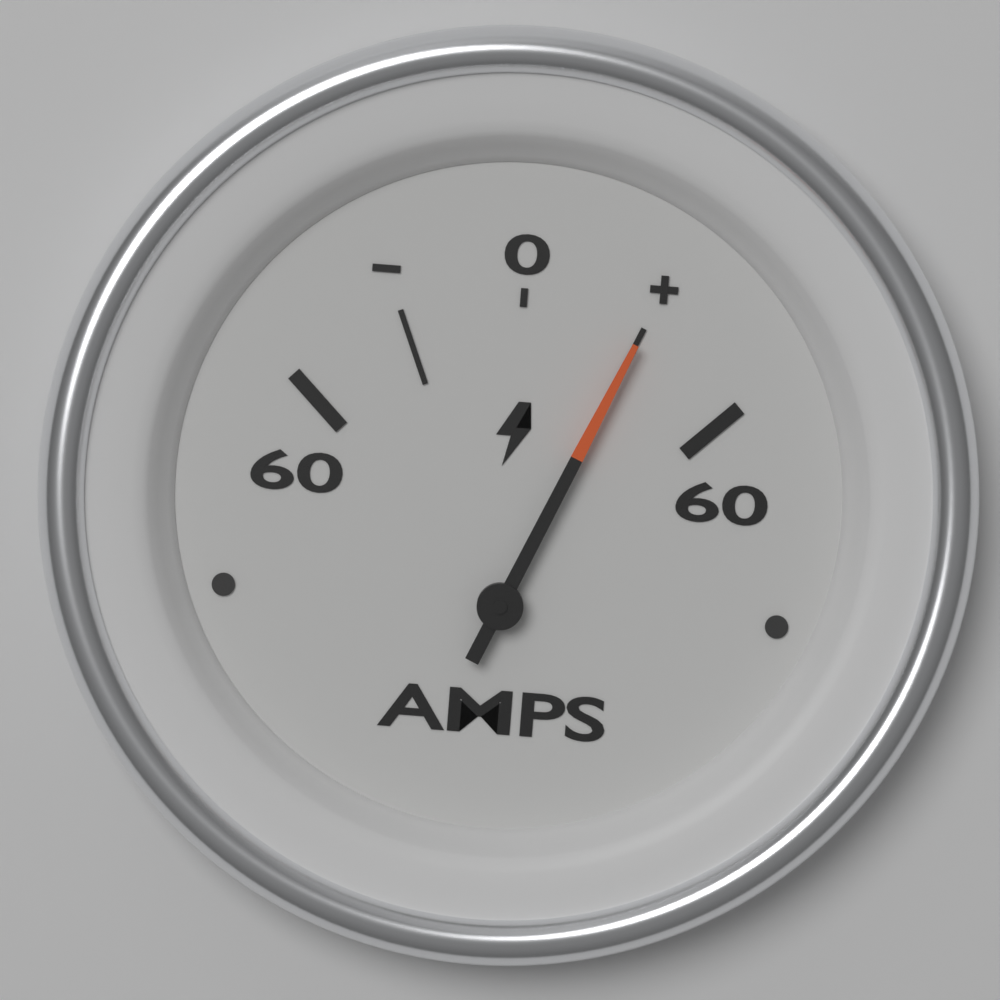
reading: 30 AMPS
